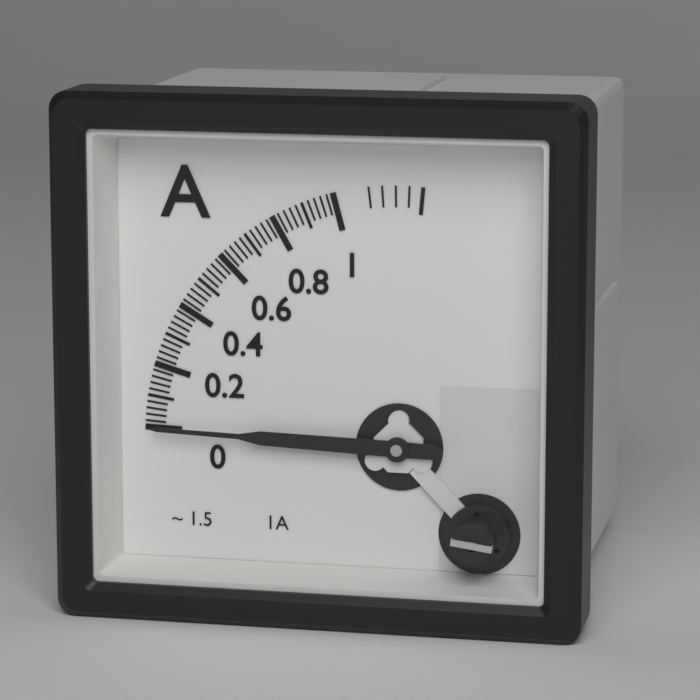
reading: 0.00 A
